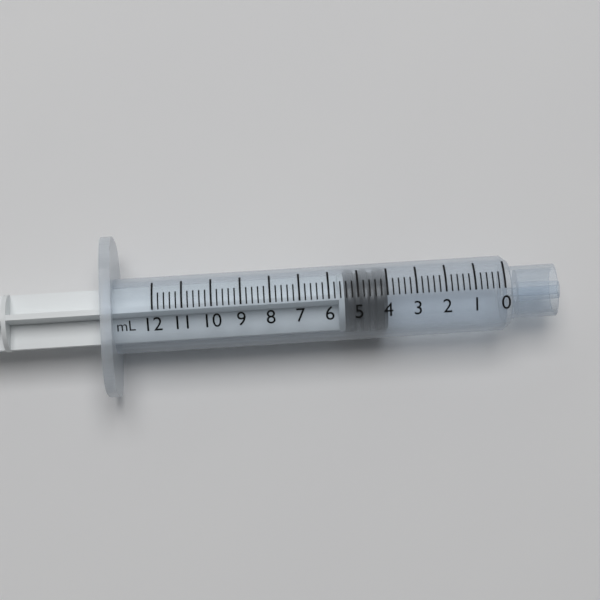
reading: 4.0 mL
